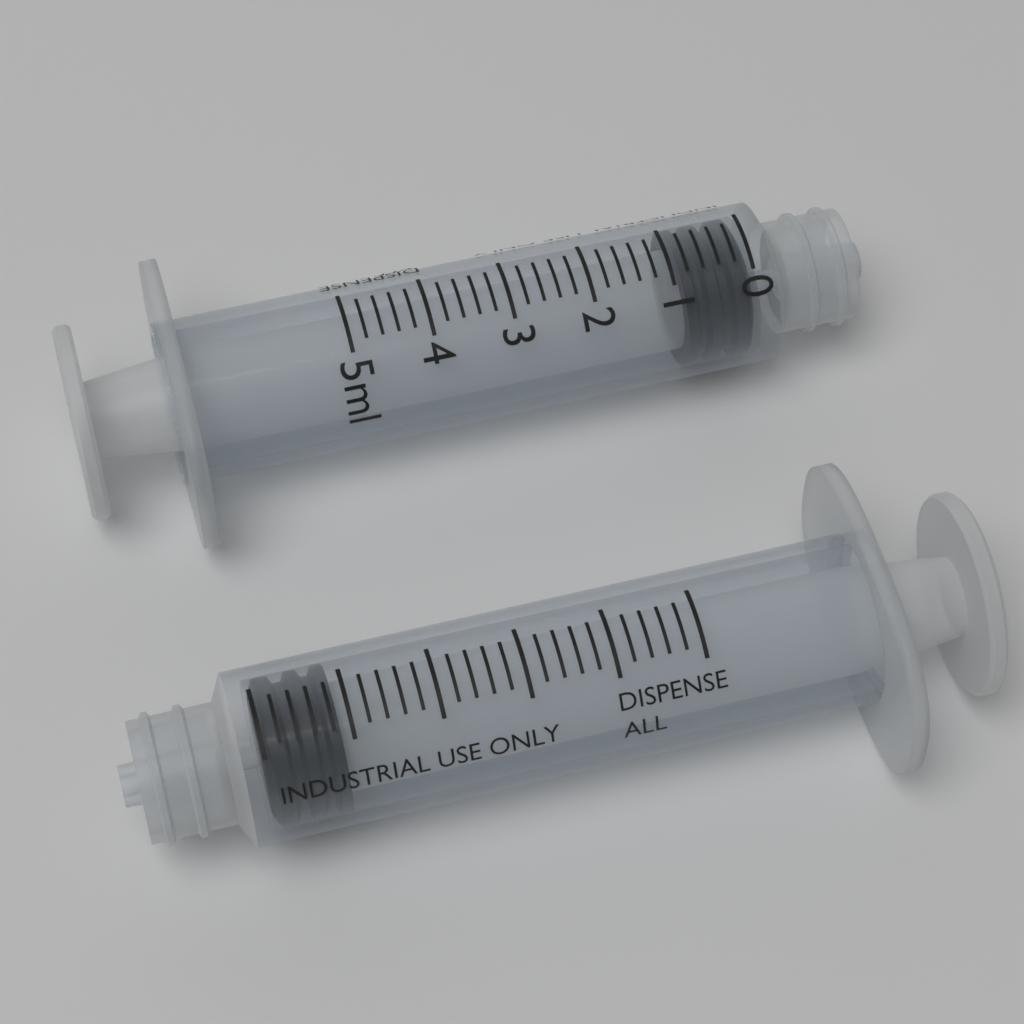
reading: 0.0 ml
